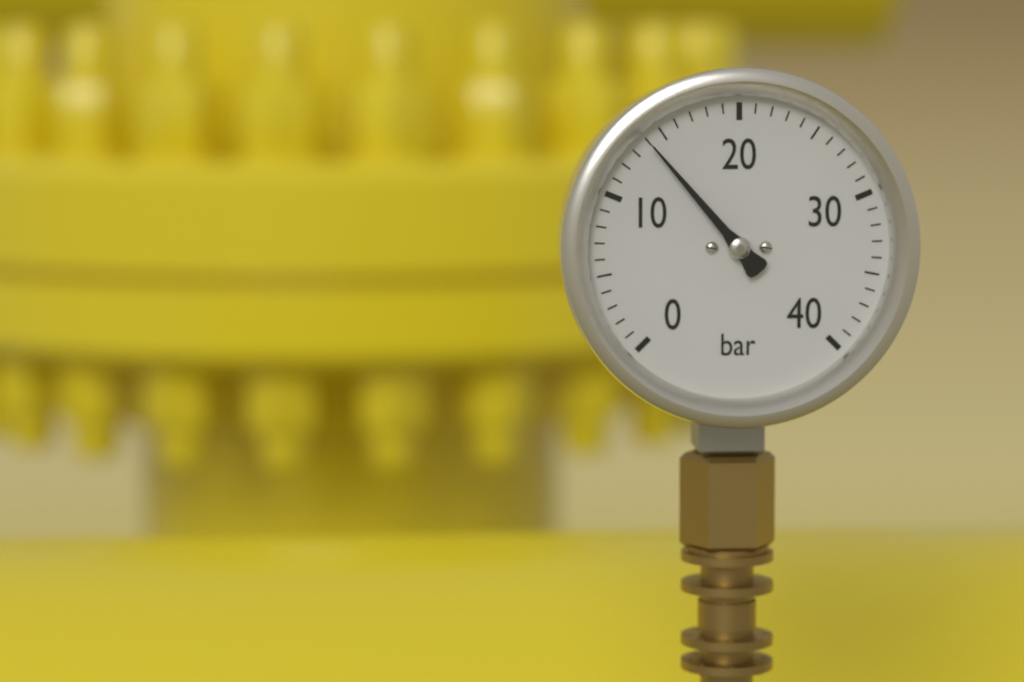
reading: 14 bar
